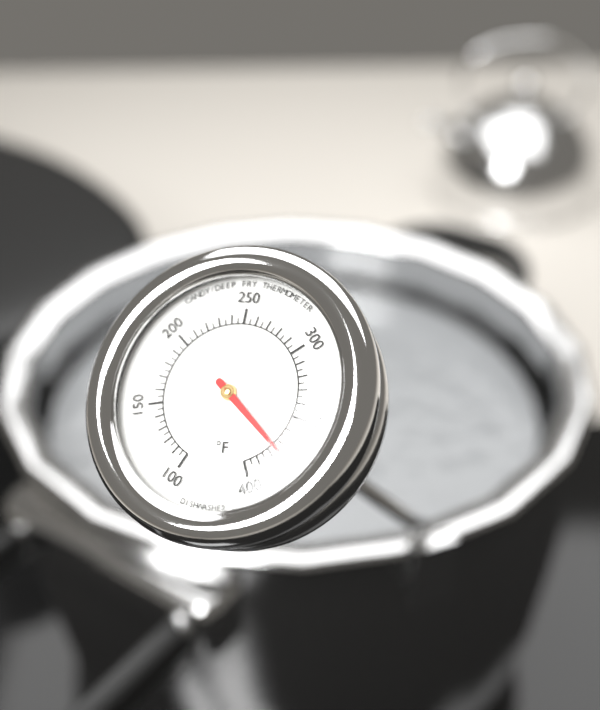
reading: 375 °F
